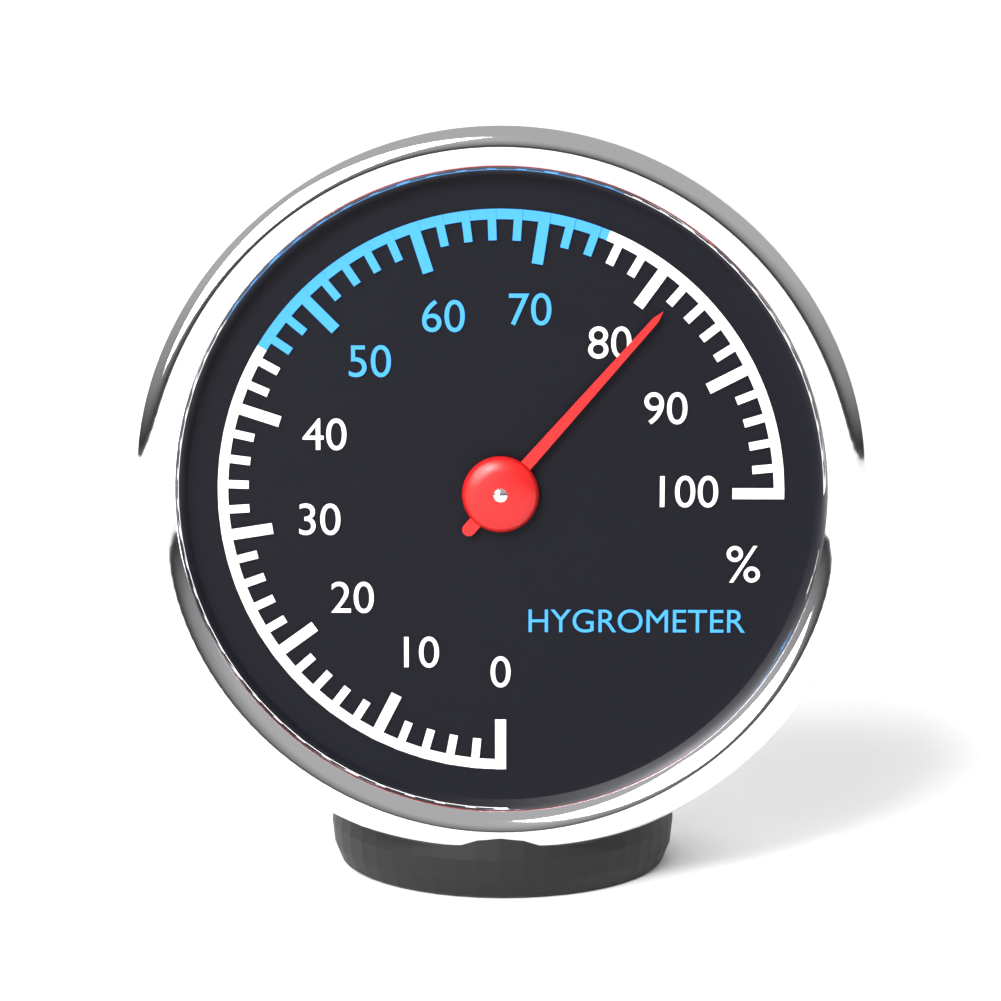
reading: 82 %
